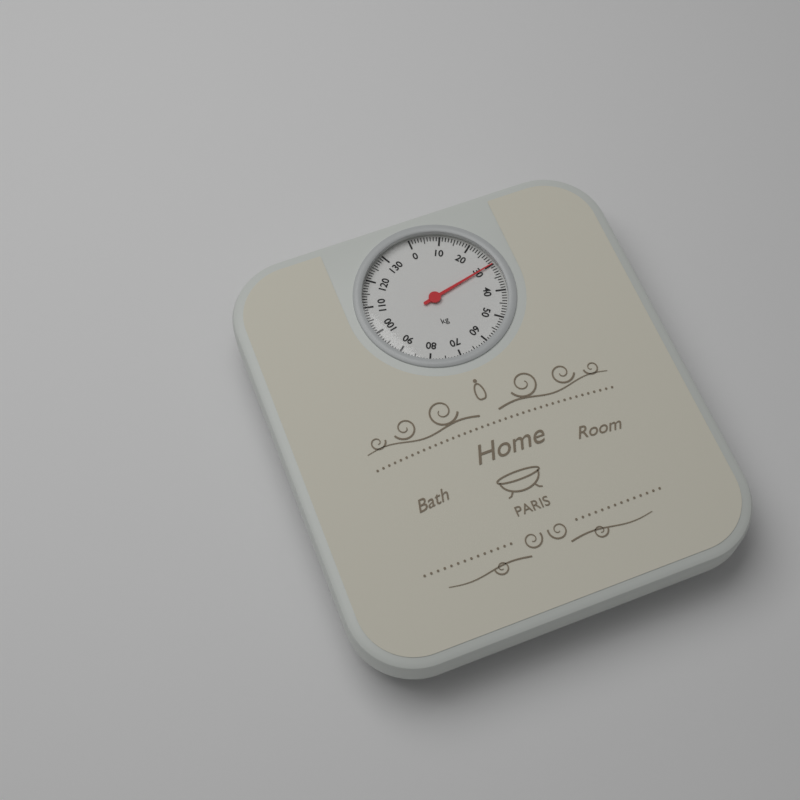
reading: 30 kg
